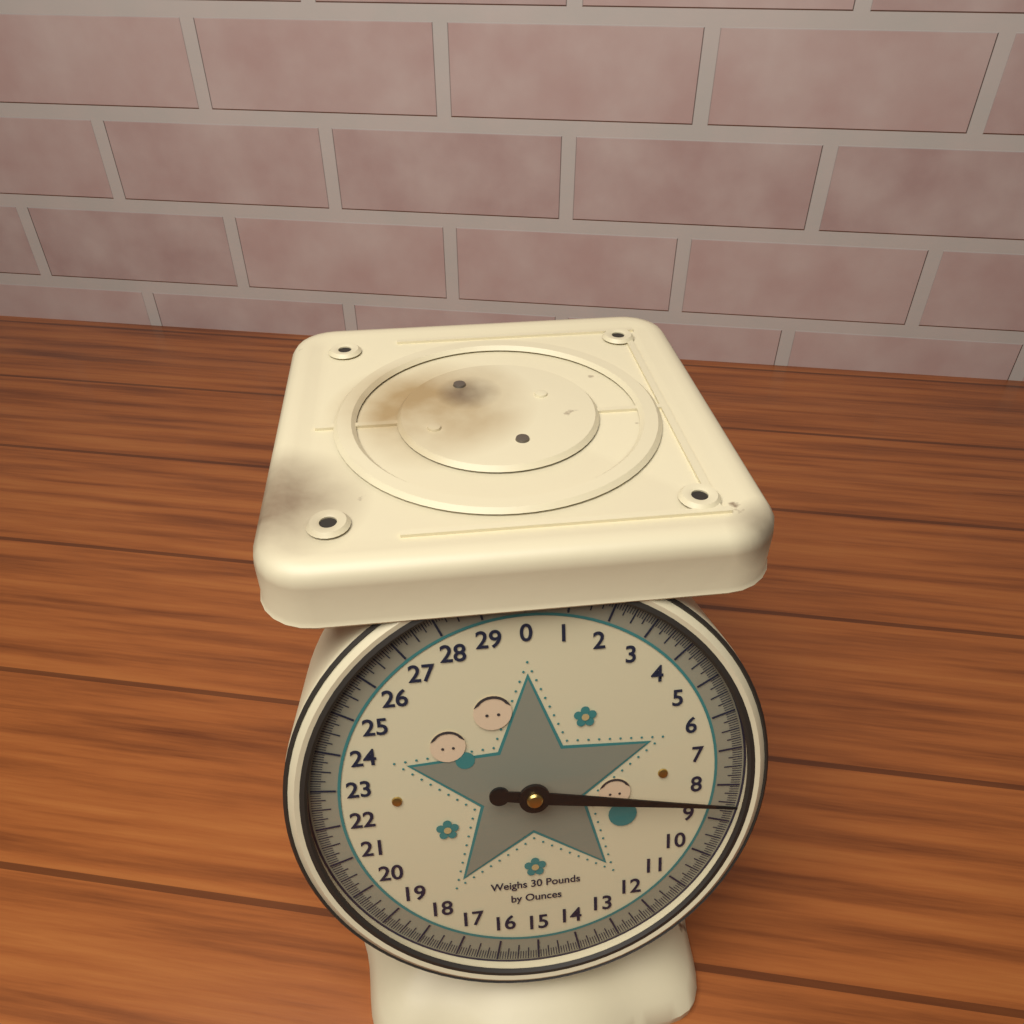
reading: 8.3750 lb
